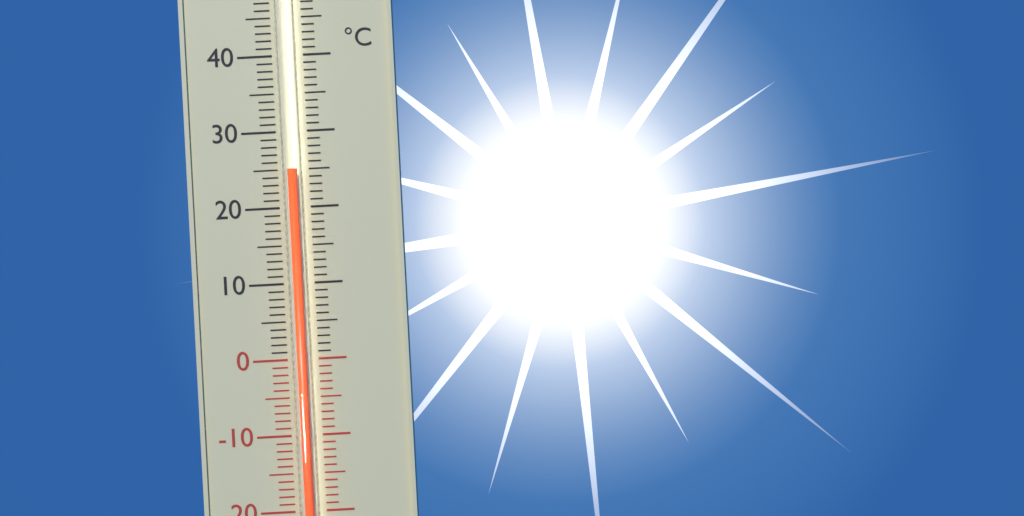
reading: 25 °C
